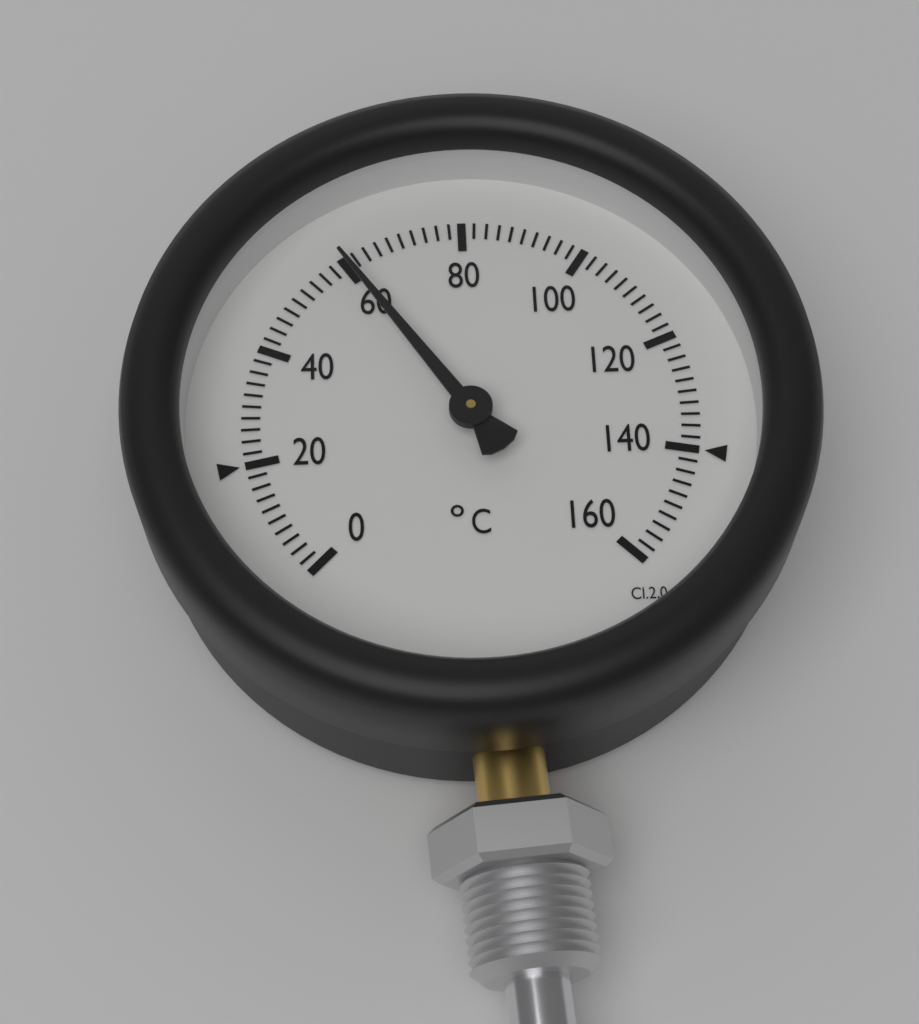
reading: 60 °C
